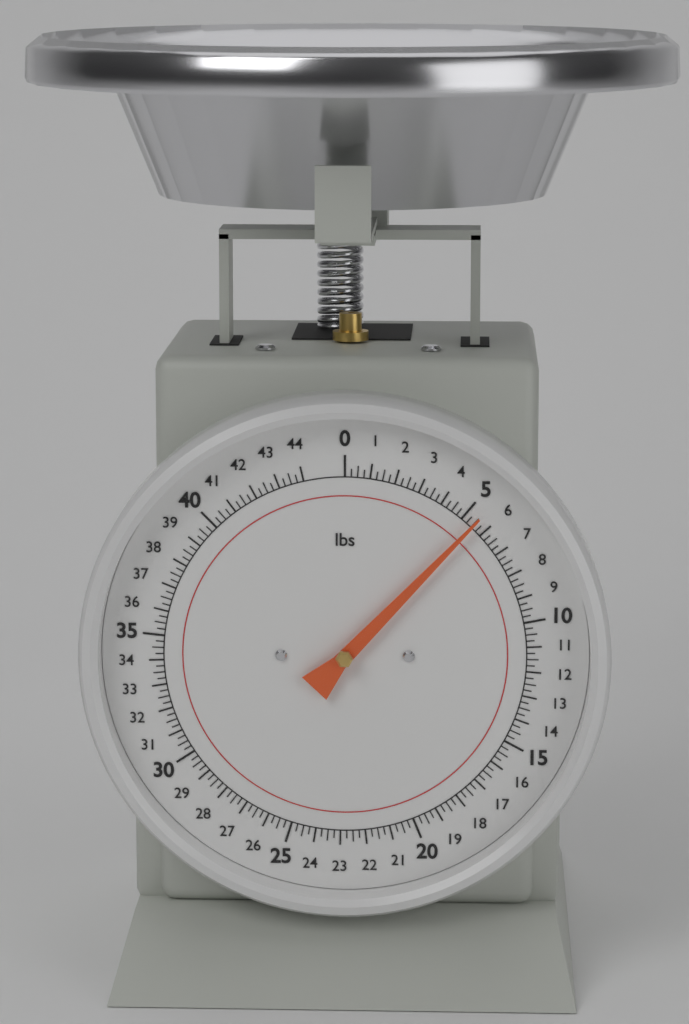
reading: 5.50 lbs
